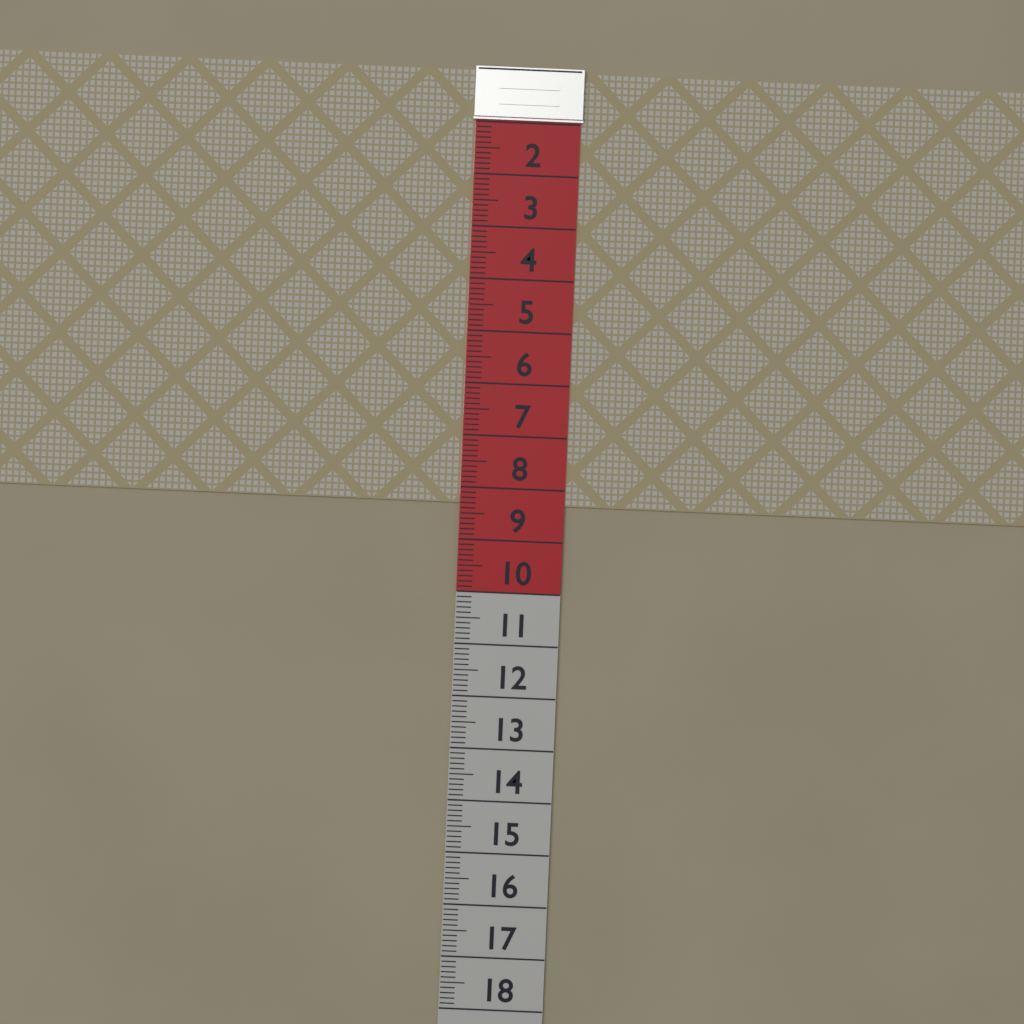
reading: 8.3 (no unit)
